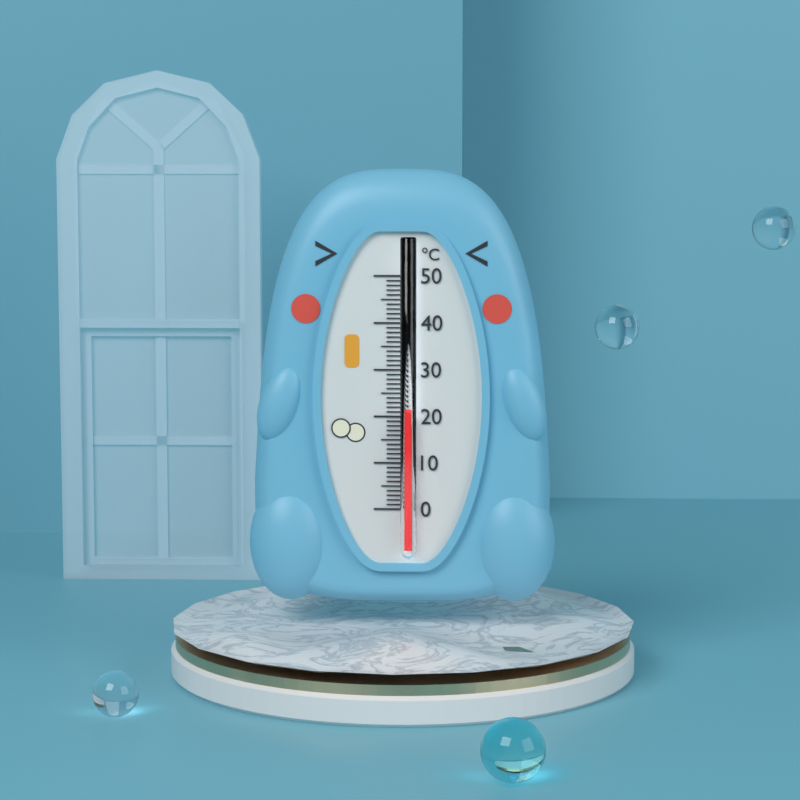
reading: 21 °C
